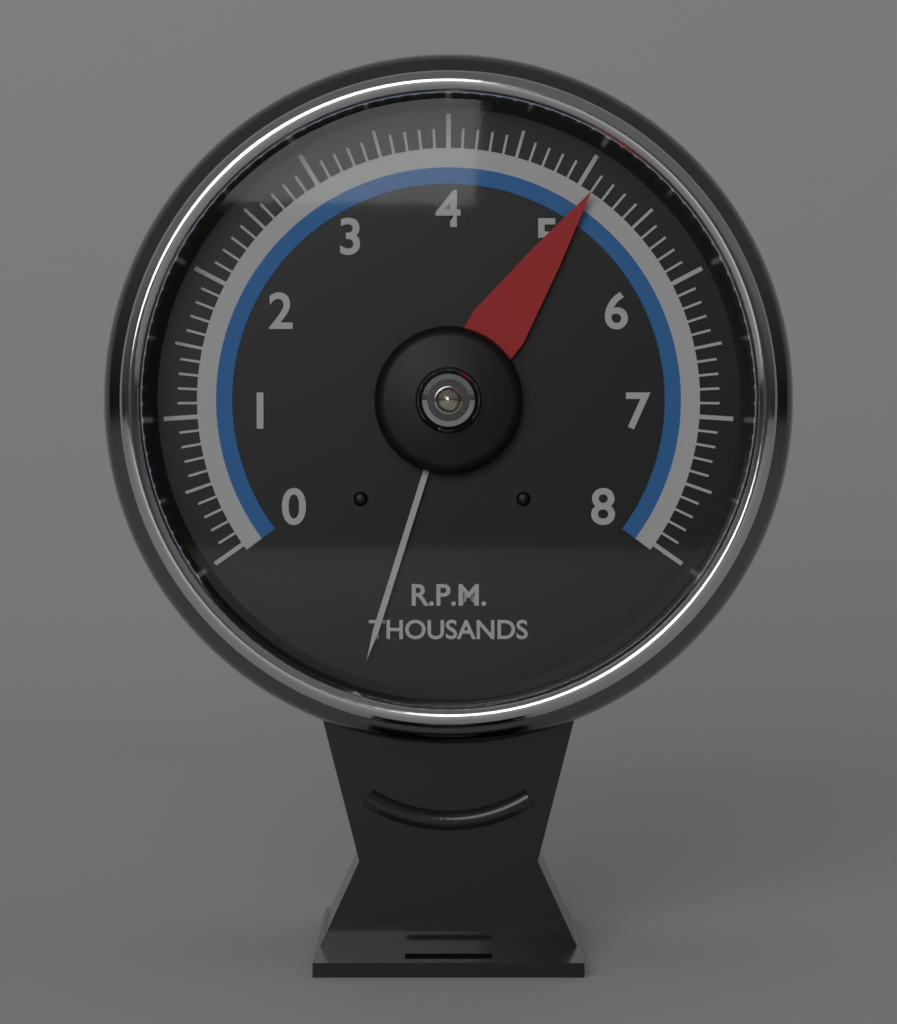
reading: 5100 RPM
